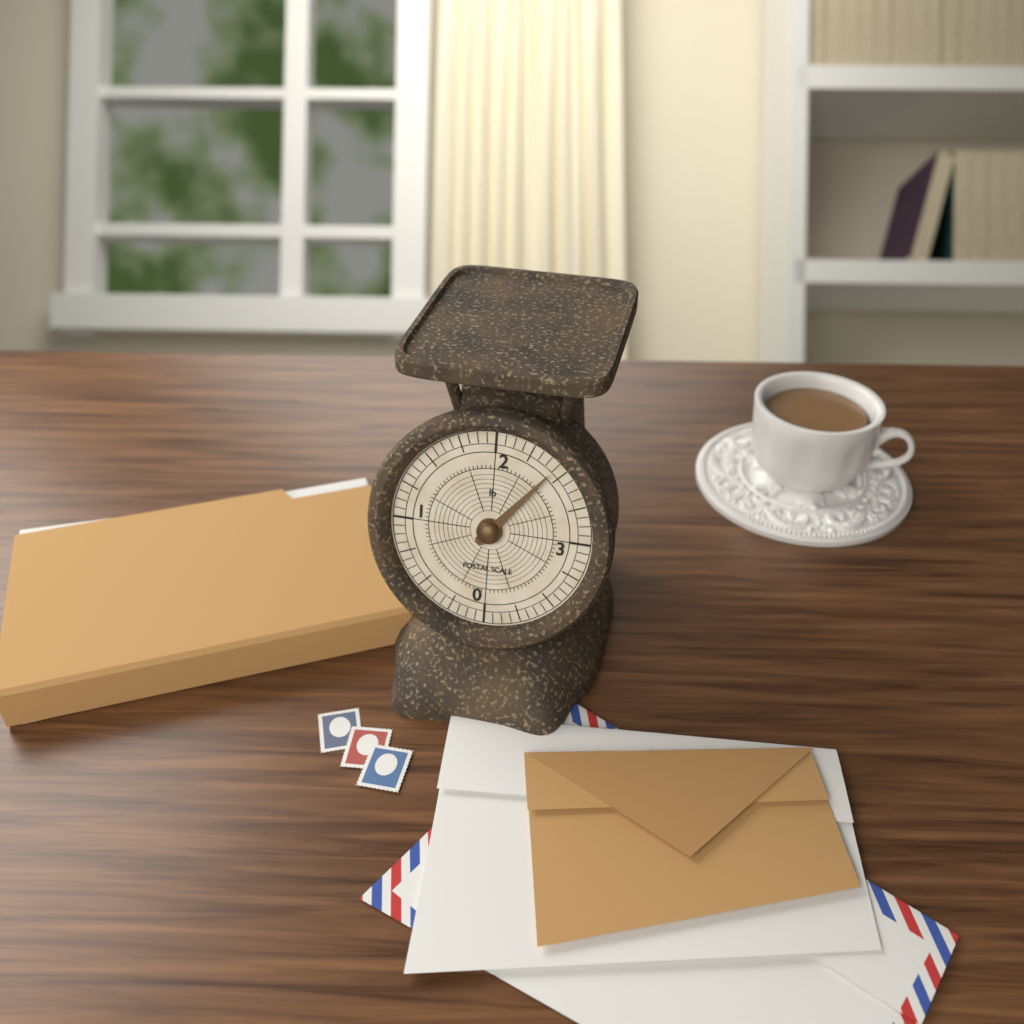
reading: 2.4375 lb
